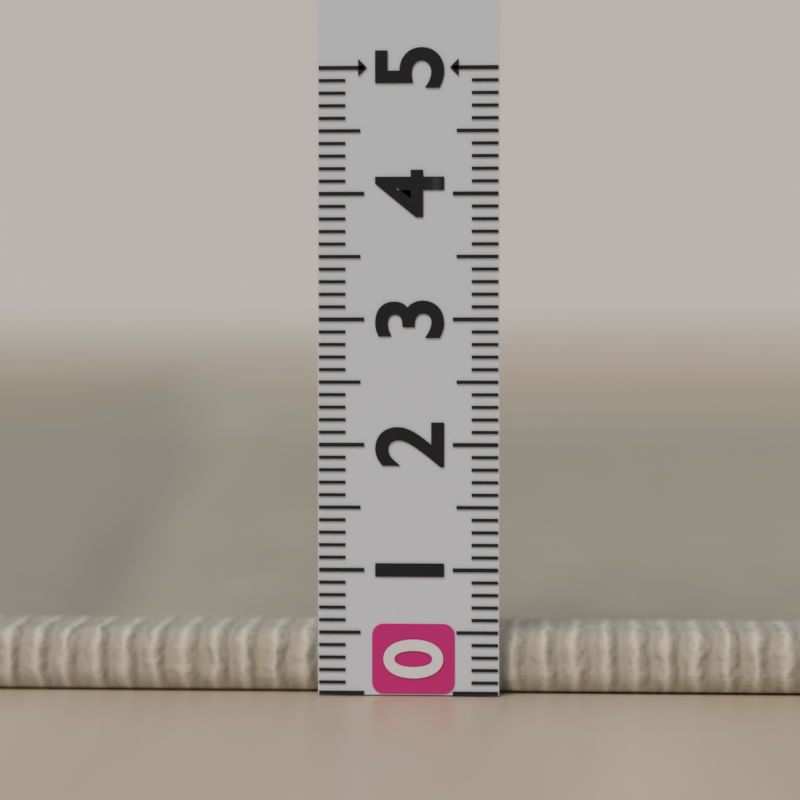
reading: 0.5 (no unit)
